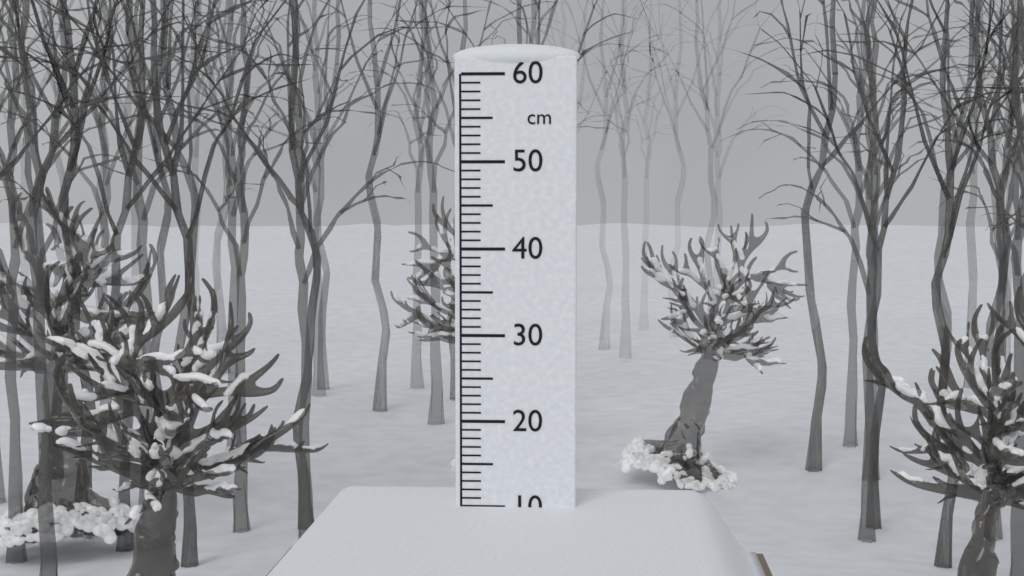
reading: 10 cm
